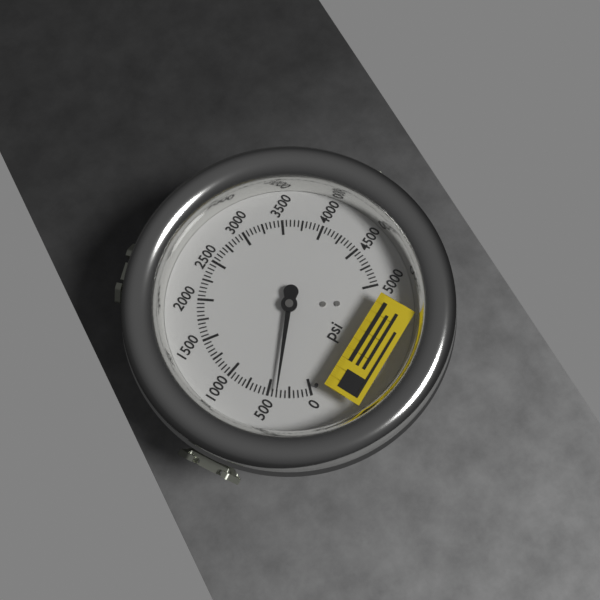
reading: 400 psi
